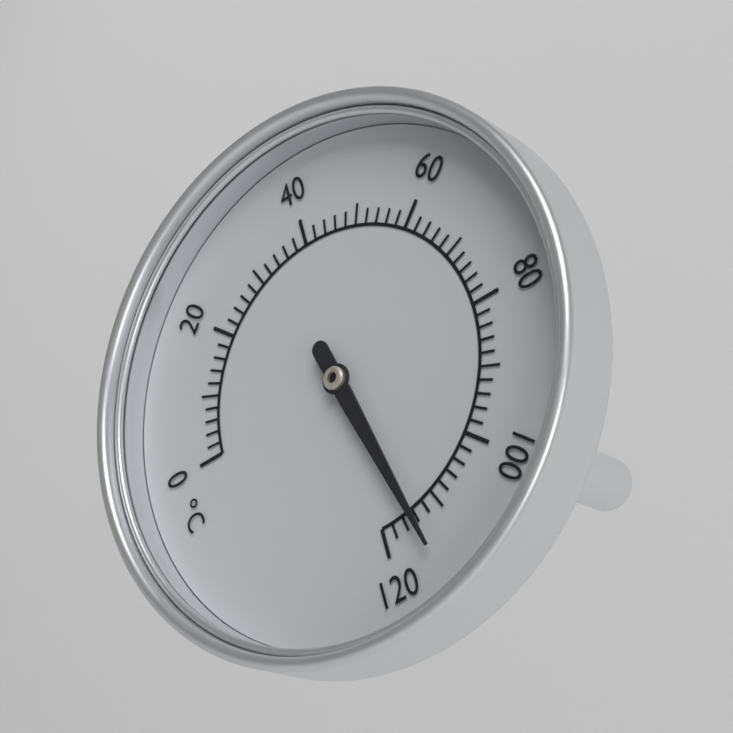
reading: 114 °C
